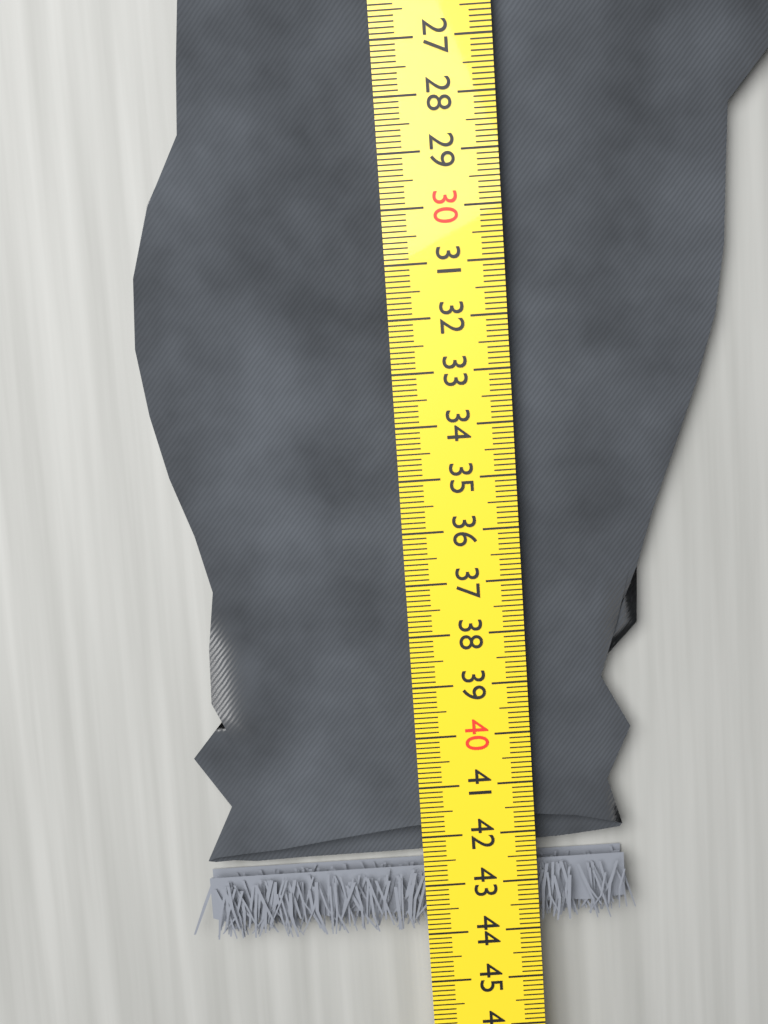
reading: 44.0 cm
